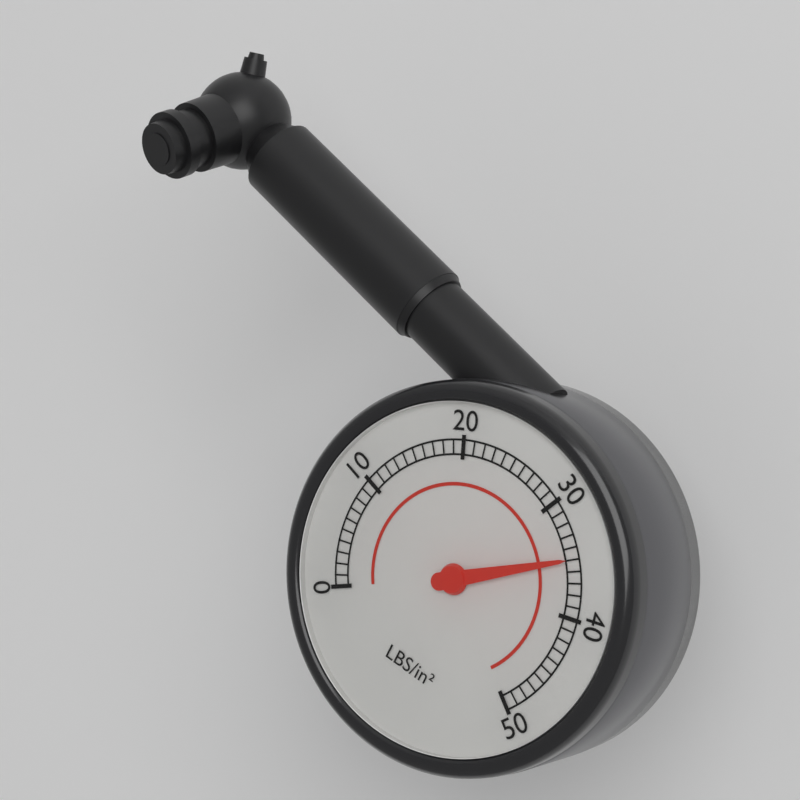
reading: 35 psi
